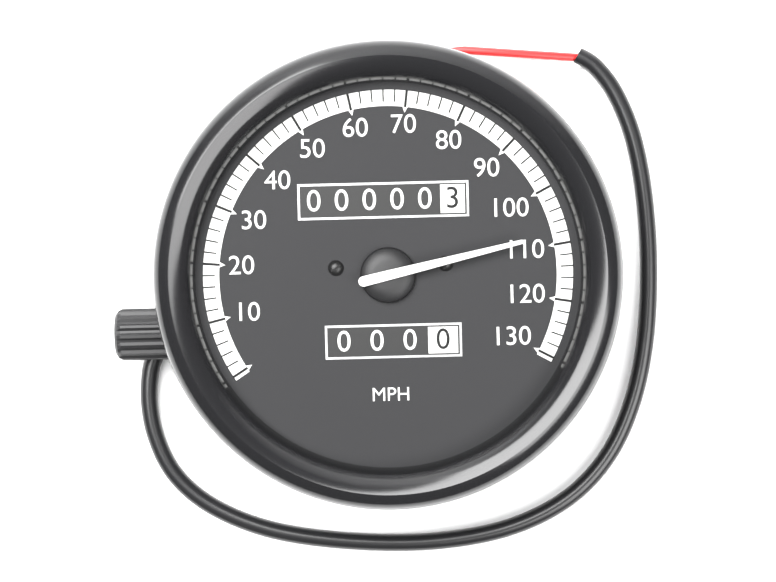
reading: 108 MPH
